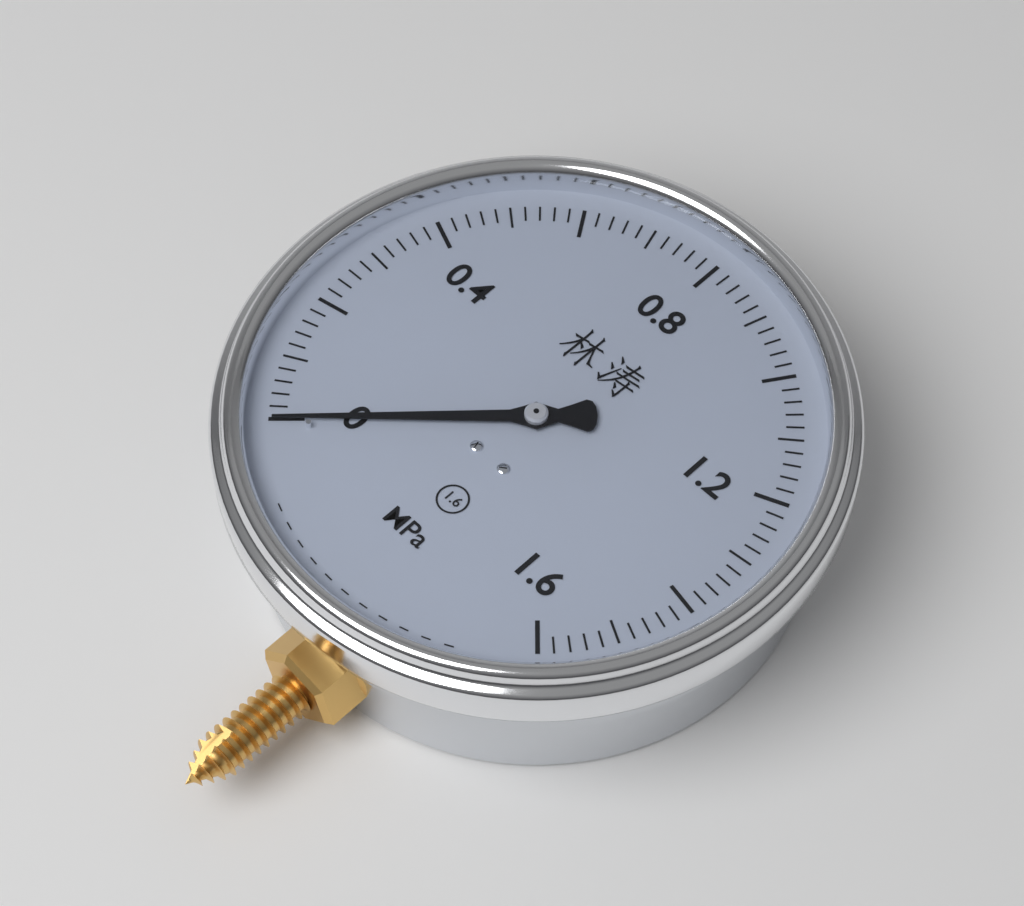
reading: 0.00 MPa
